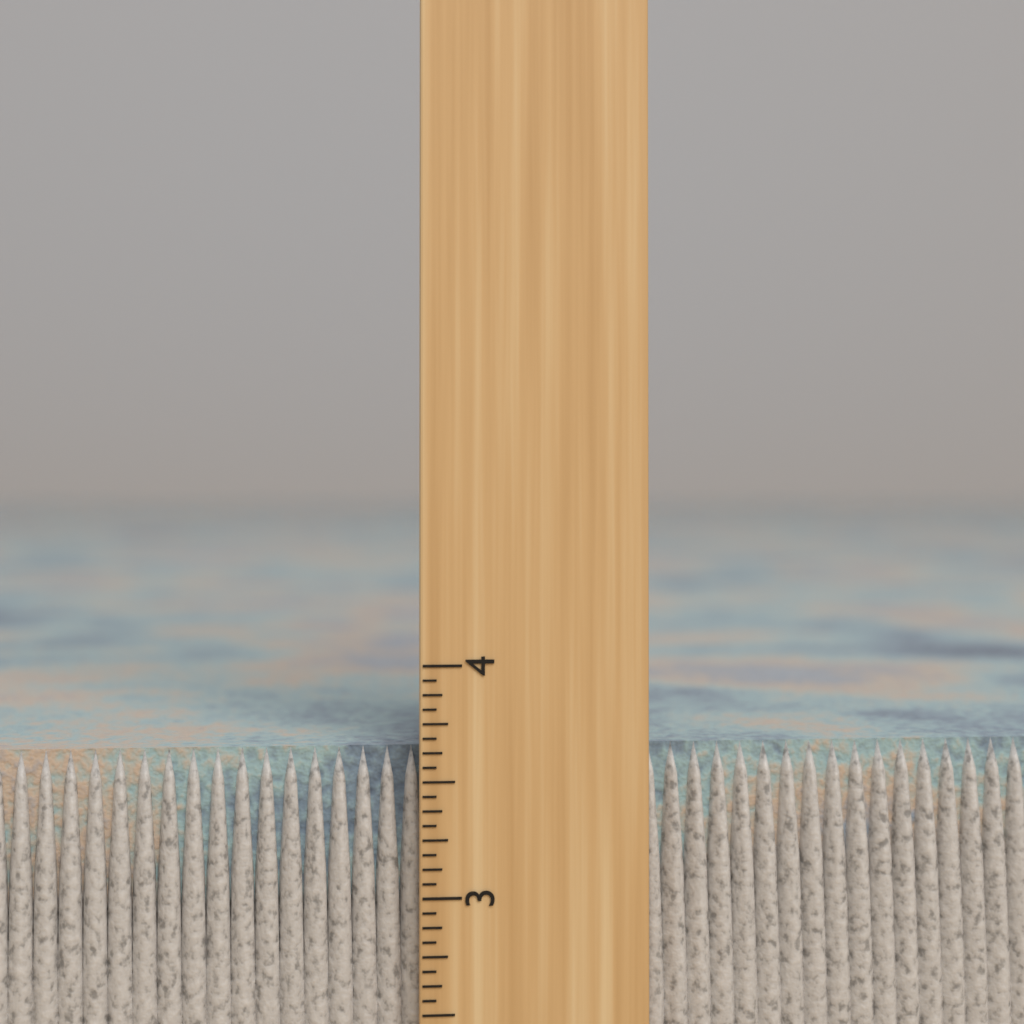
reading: 3.6250 inch
